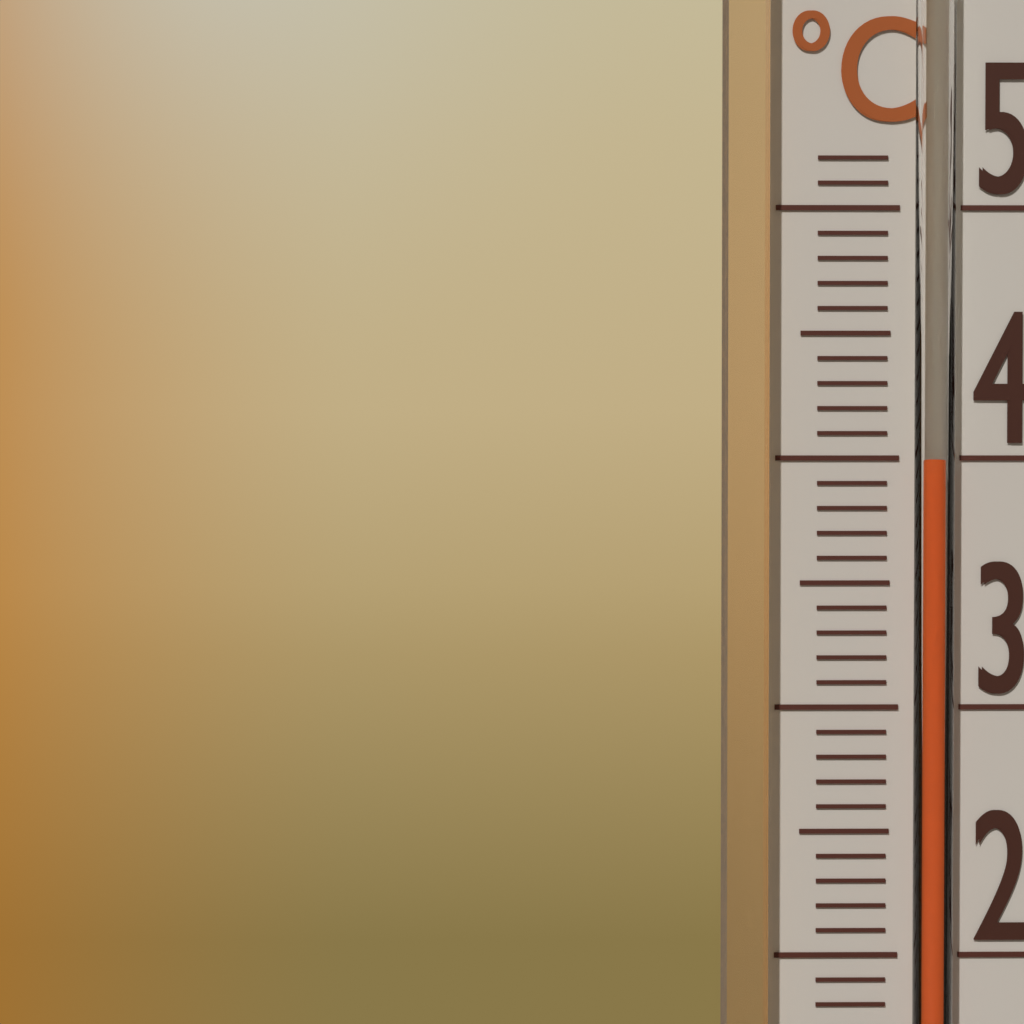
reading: 40 °C
